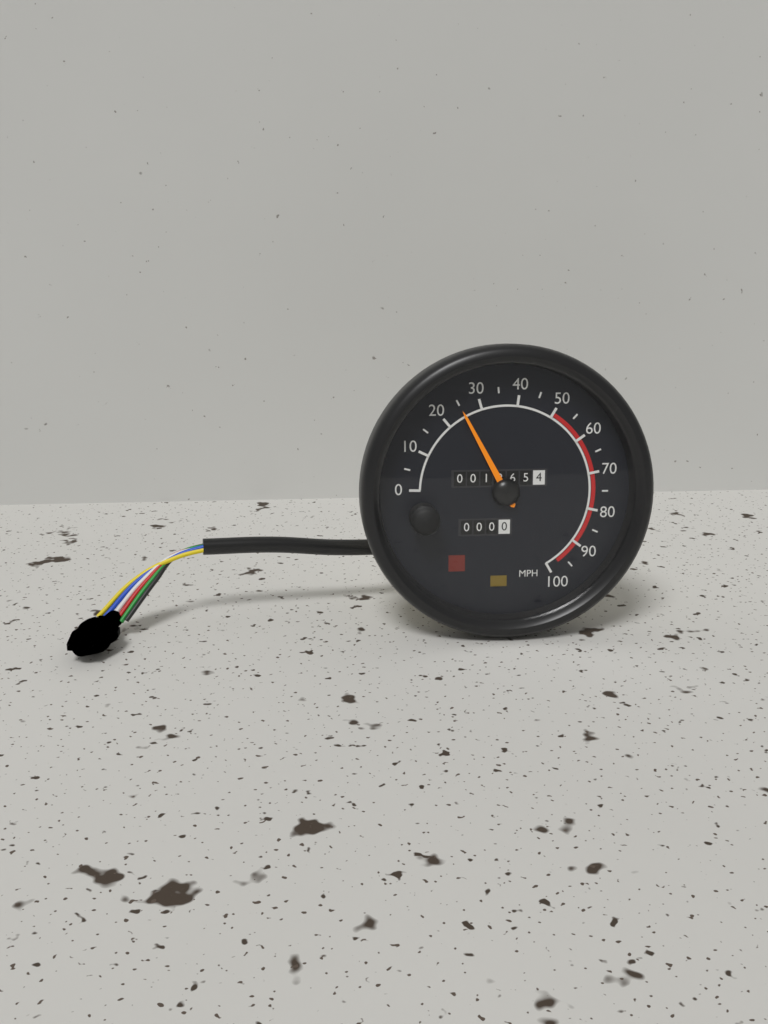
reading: 25 MPH
